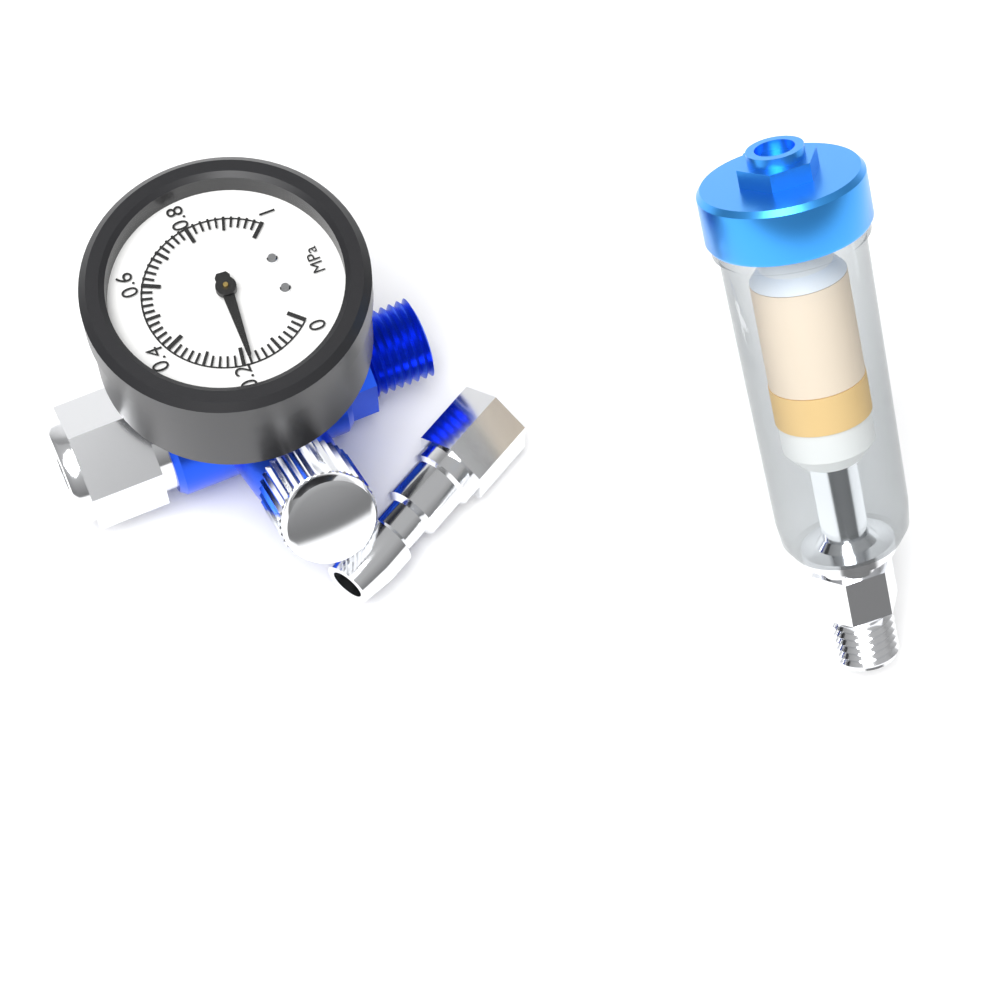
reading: 0.18 MPa
